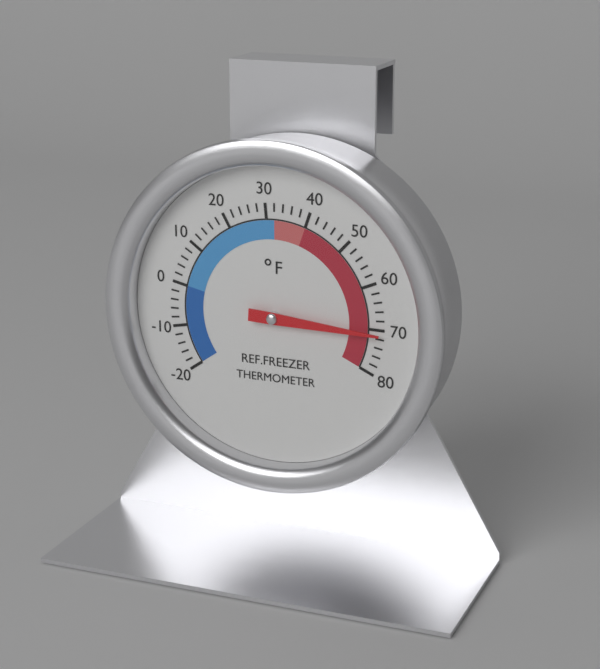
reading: 71 °F
